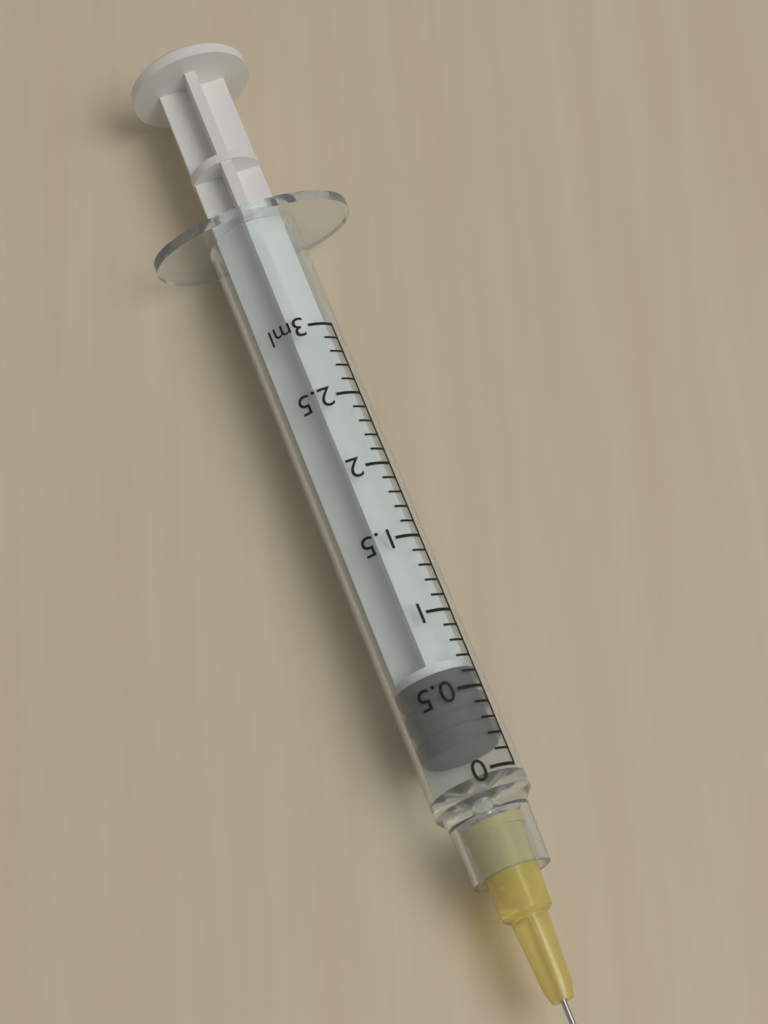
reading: 0.2 ml
